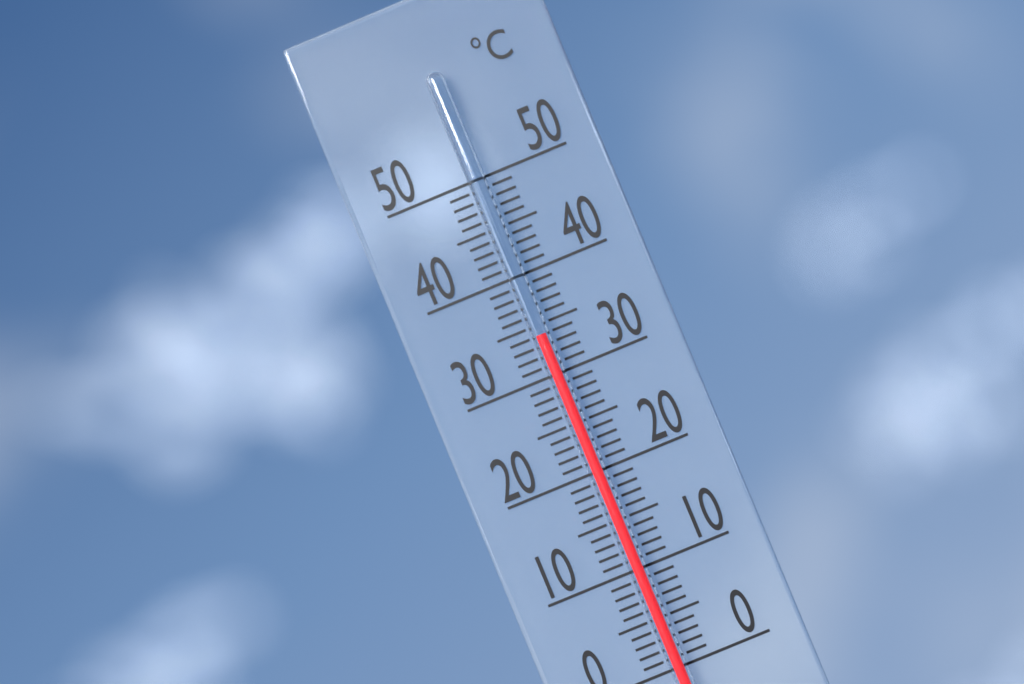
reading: 34 °C
